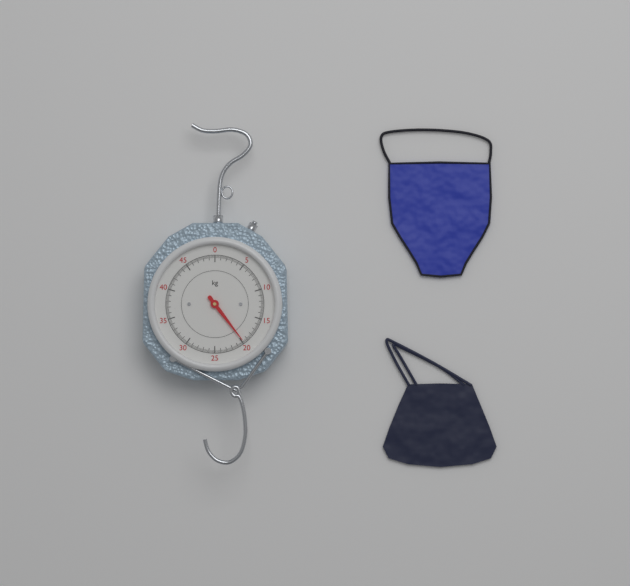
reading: 19.8 kg
